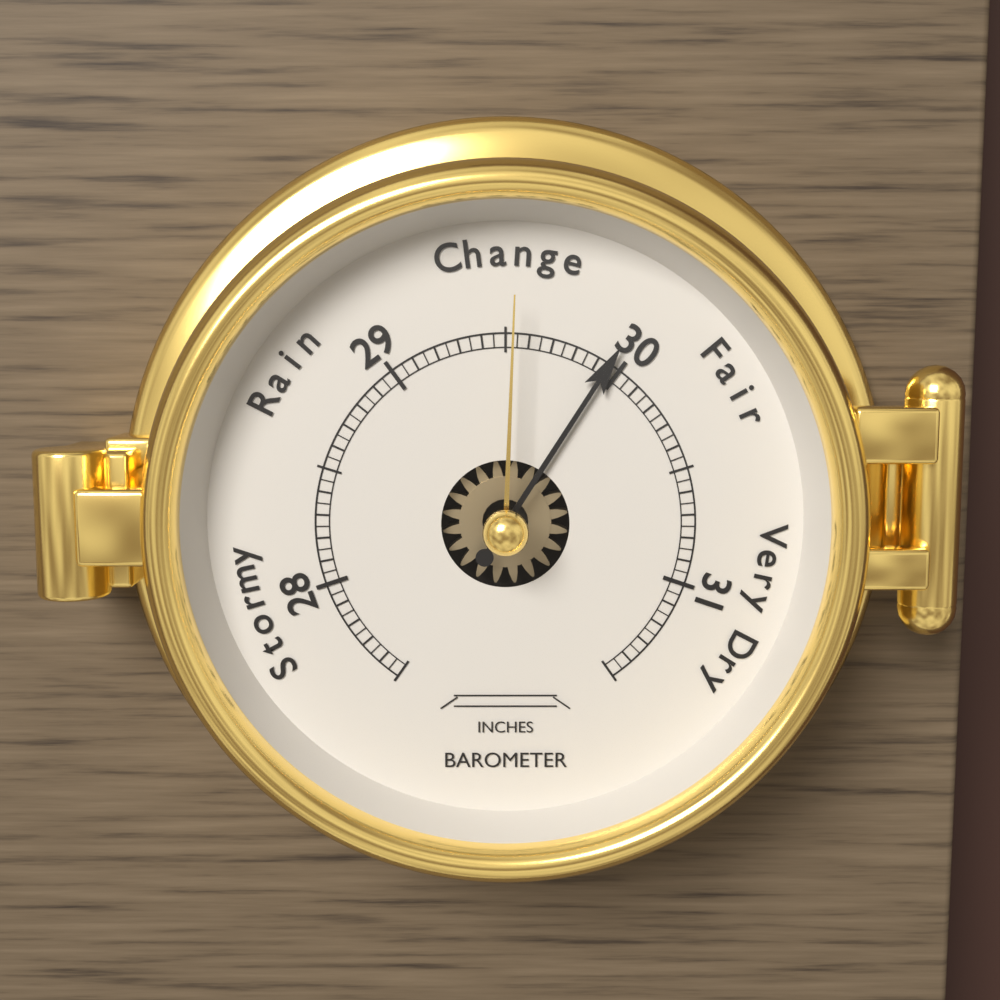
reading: 29.95 inches
